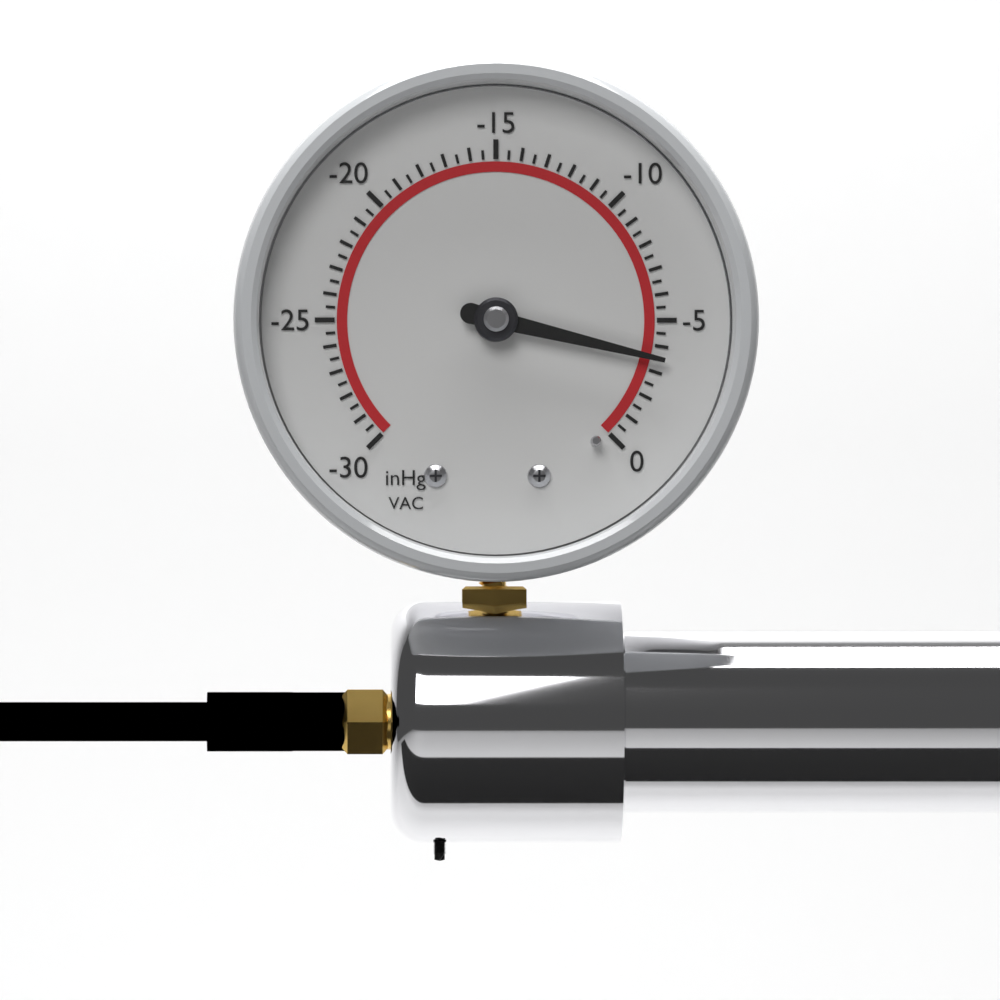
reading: -3.5 inHg
